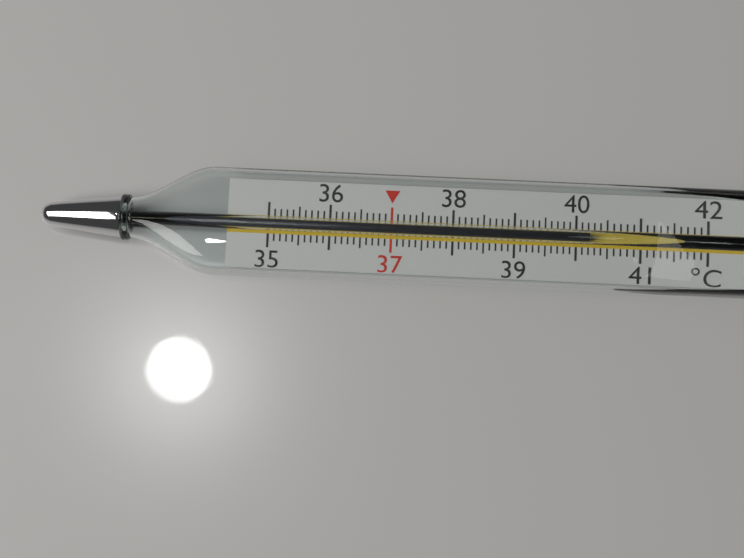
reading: 40.2 °C
